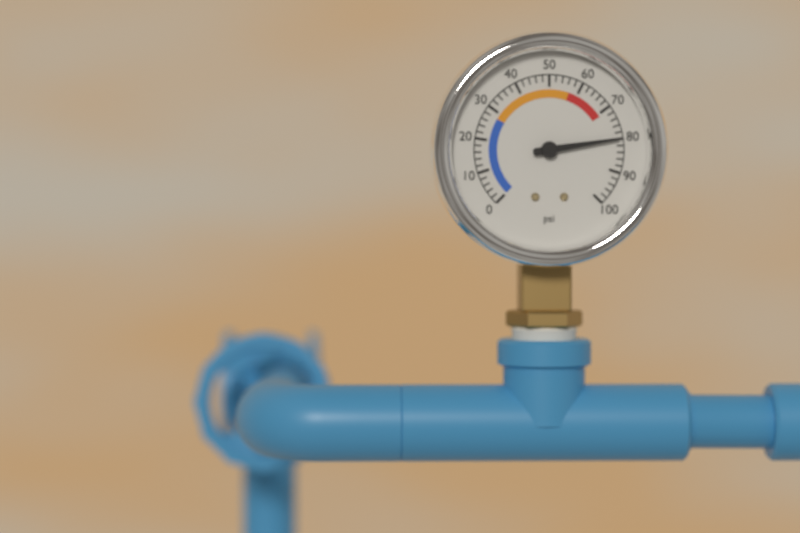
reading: 80 psi
